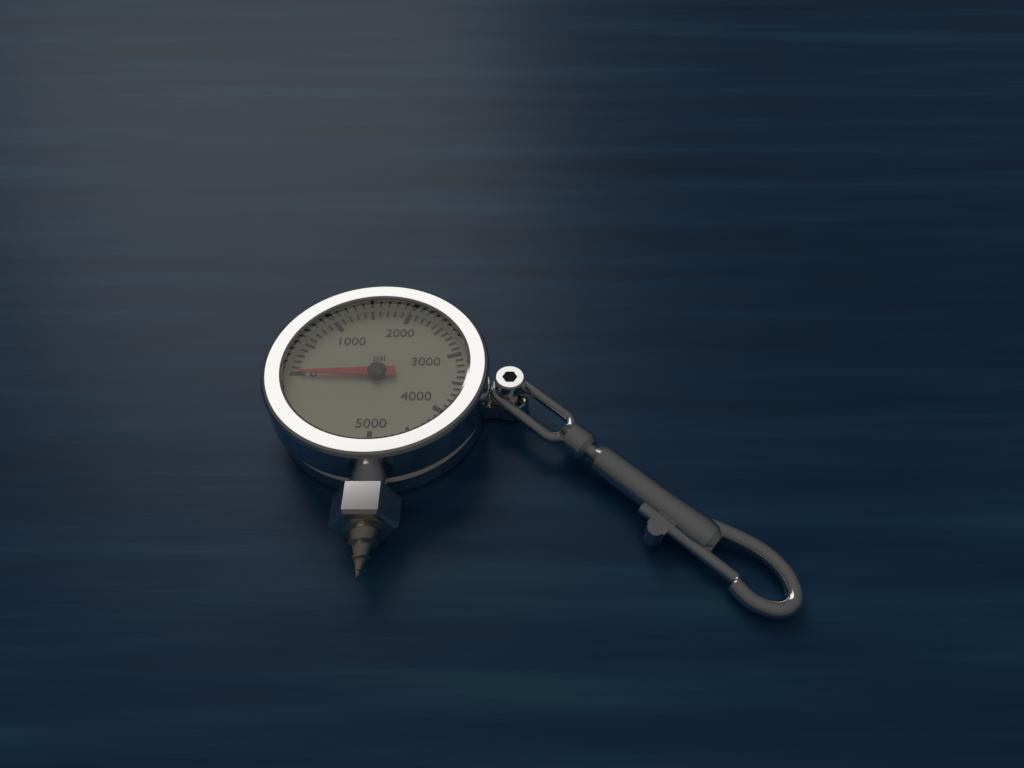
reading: 0 psi
